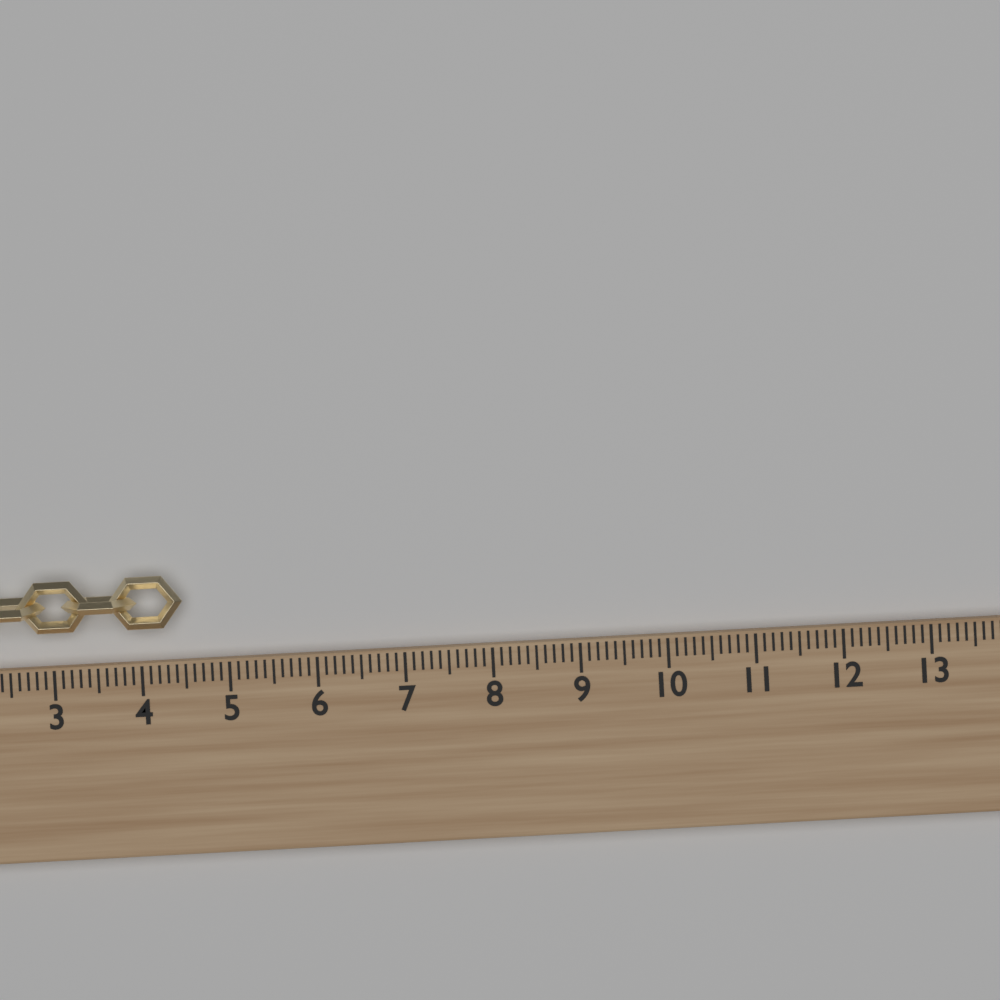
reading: 4.5 (no unit)
